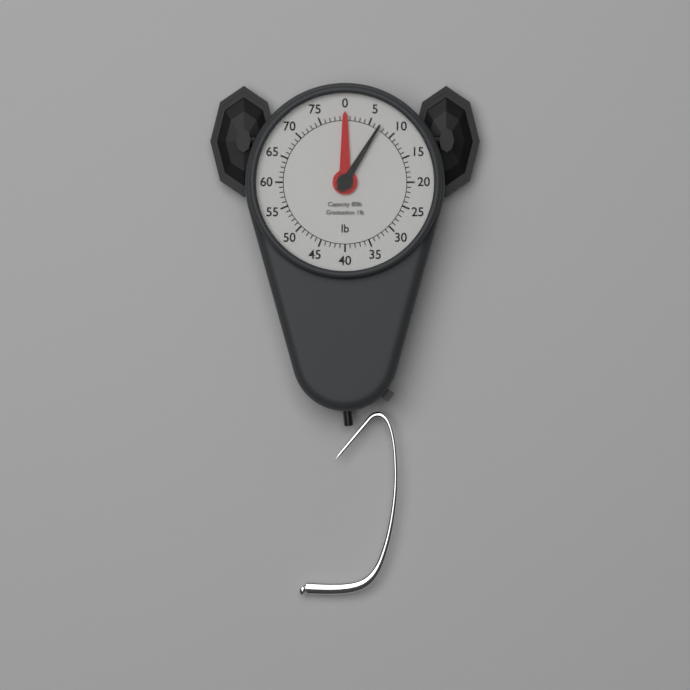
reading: 7 lb
